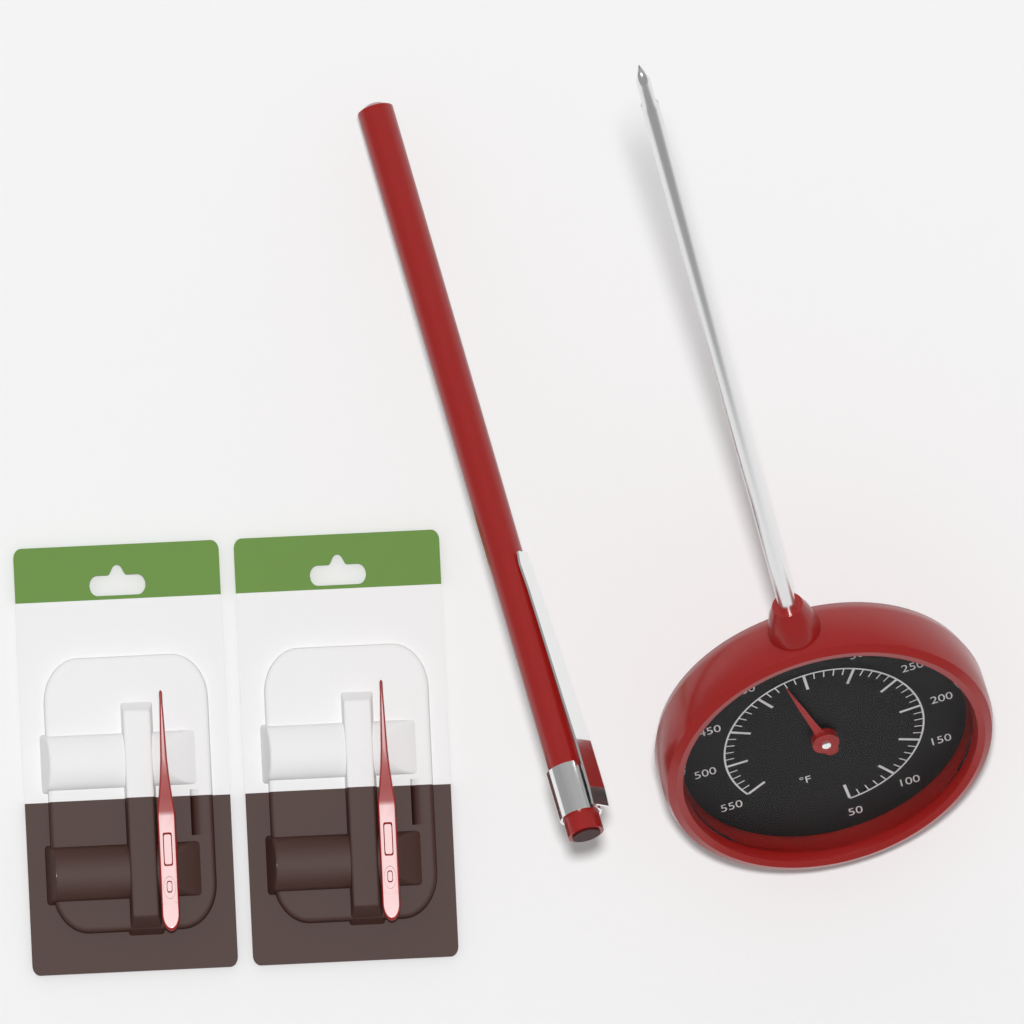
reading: 370 °F
